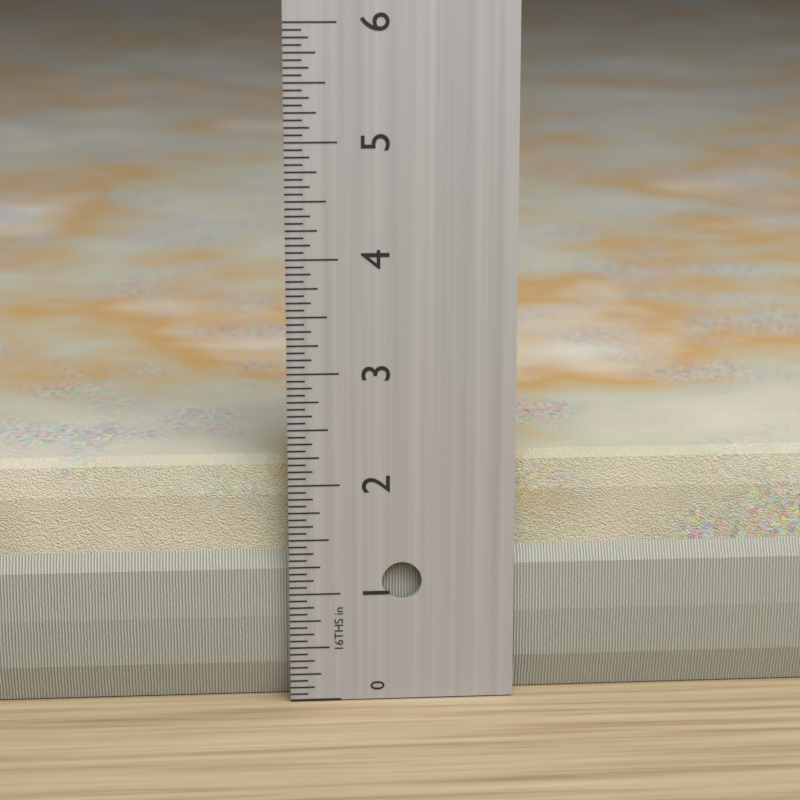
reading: 2.1875 in
